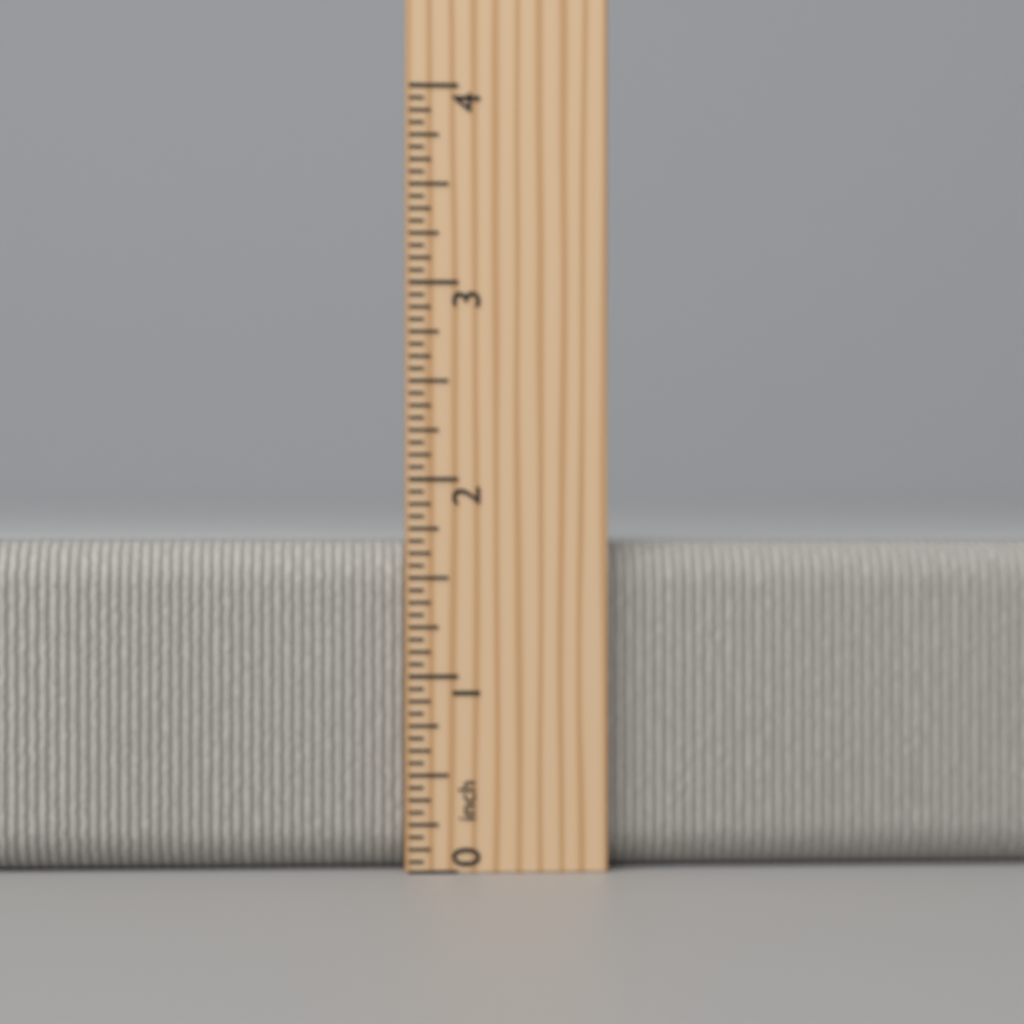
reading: 1.6875 inch
